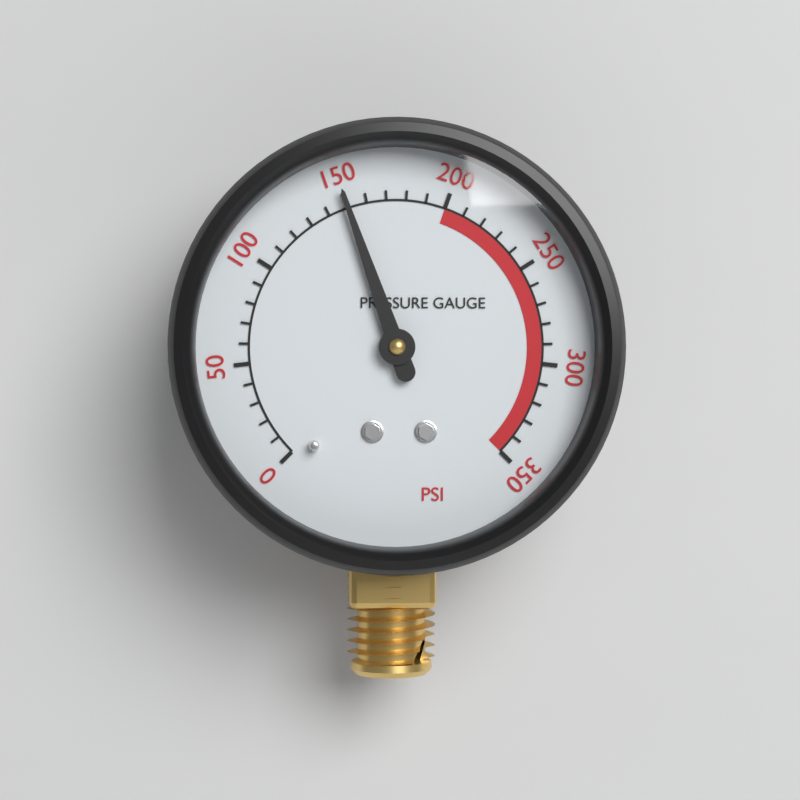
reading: 150 psi
